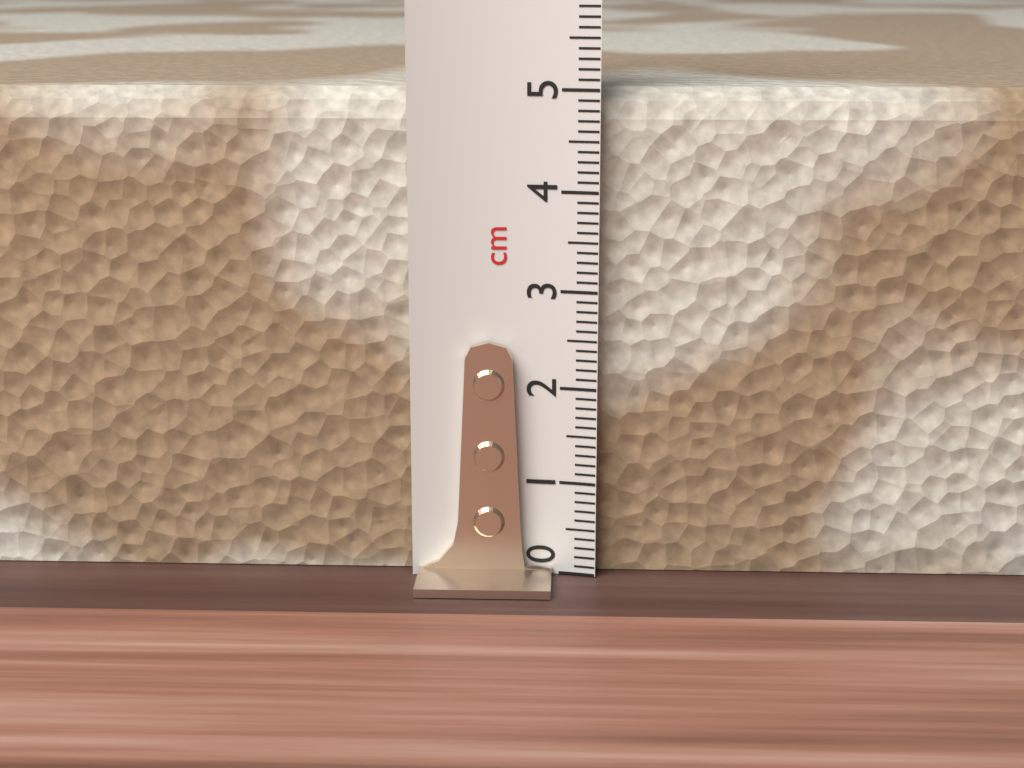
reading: 5.0 cm
